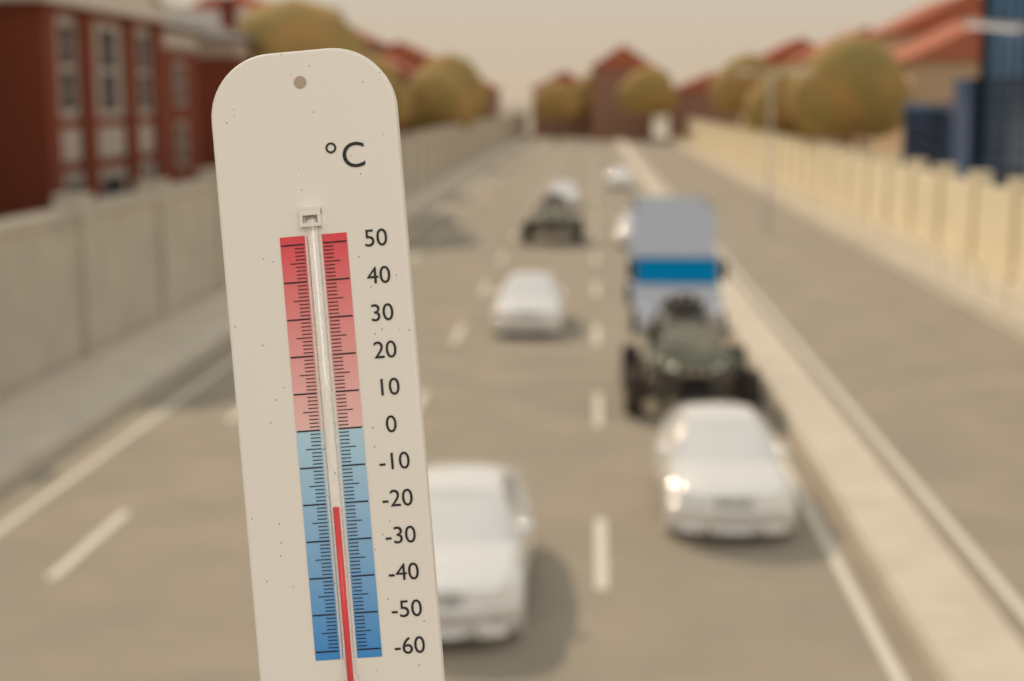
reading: -21 °C
